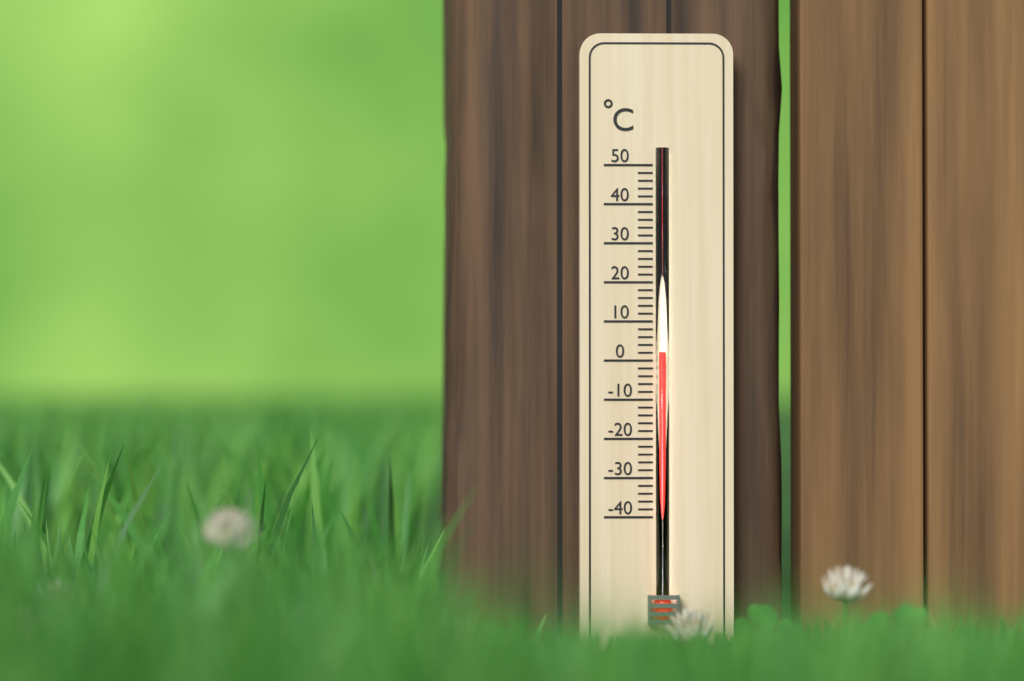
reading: 2 °C
